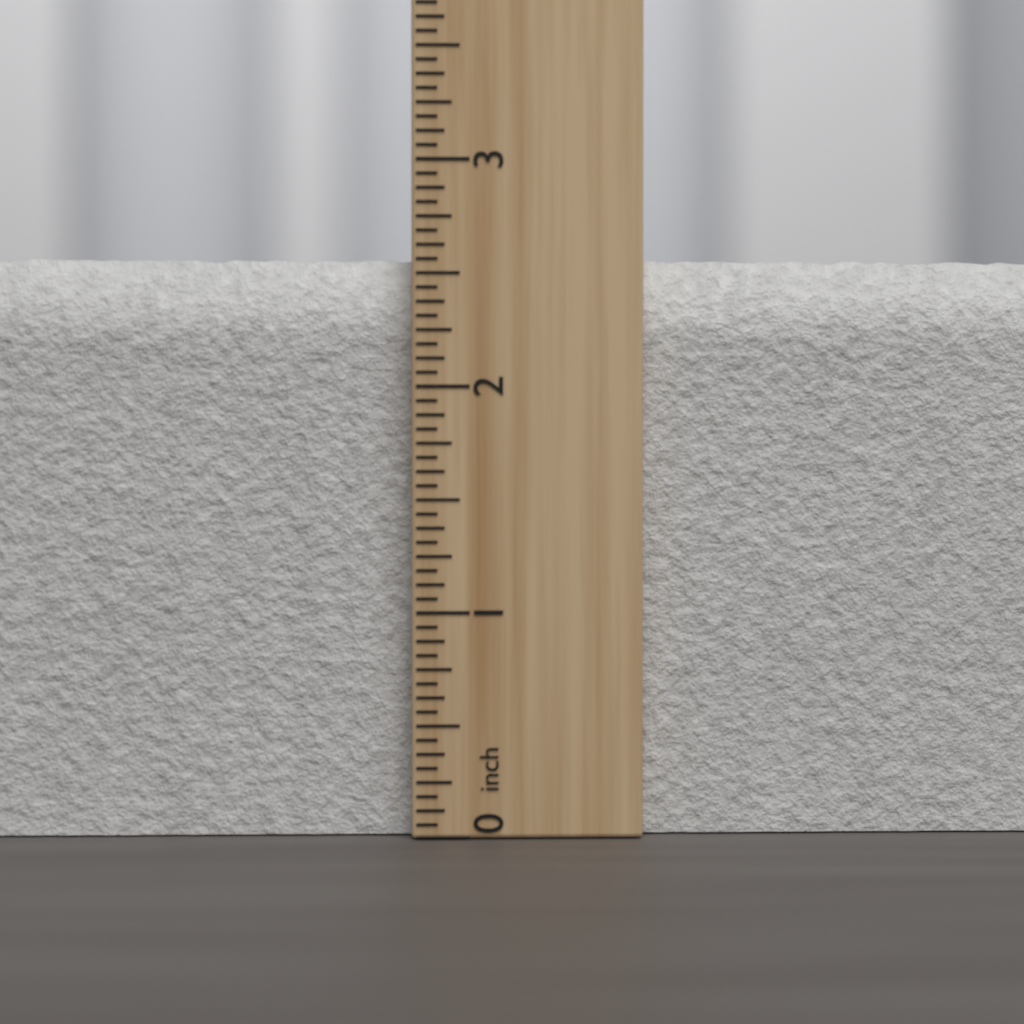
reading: 2.5625 inch
